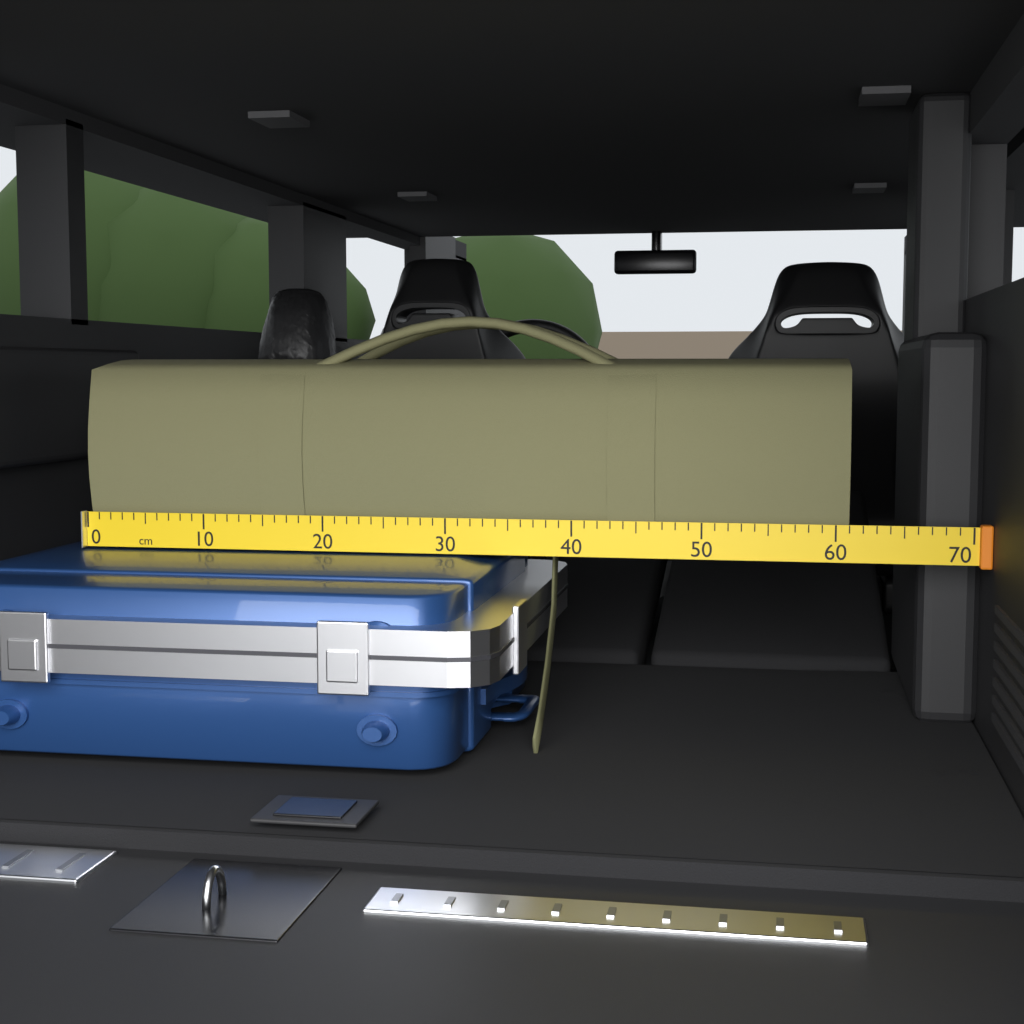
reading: 61 cm
